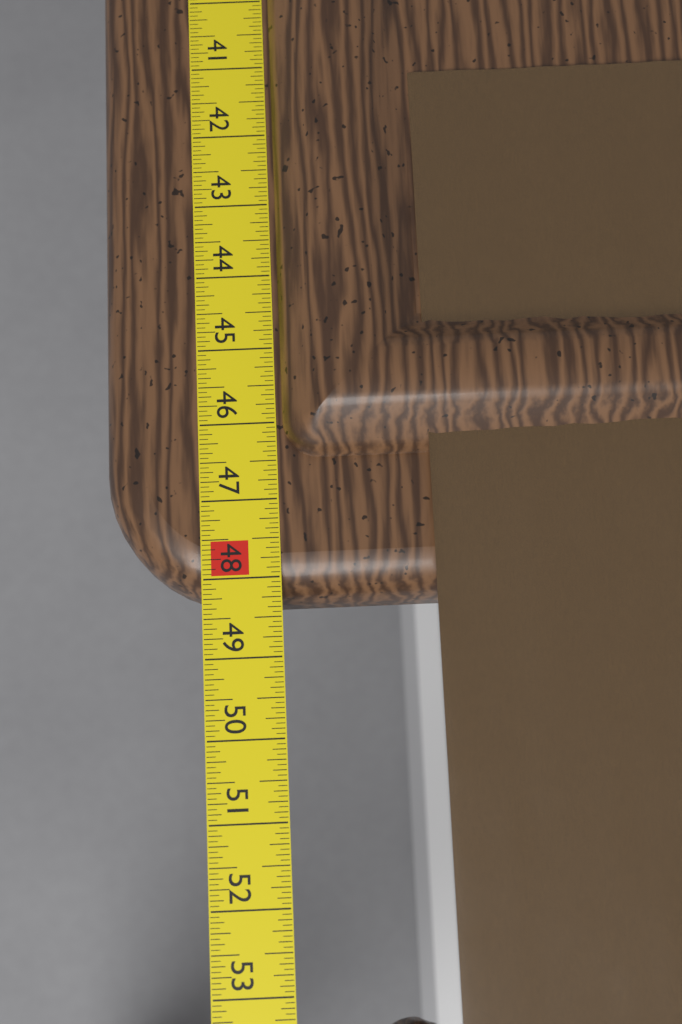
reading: 48.2500 in
